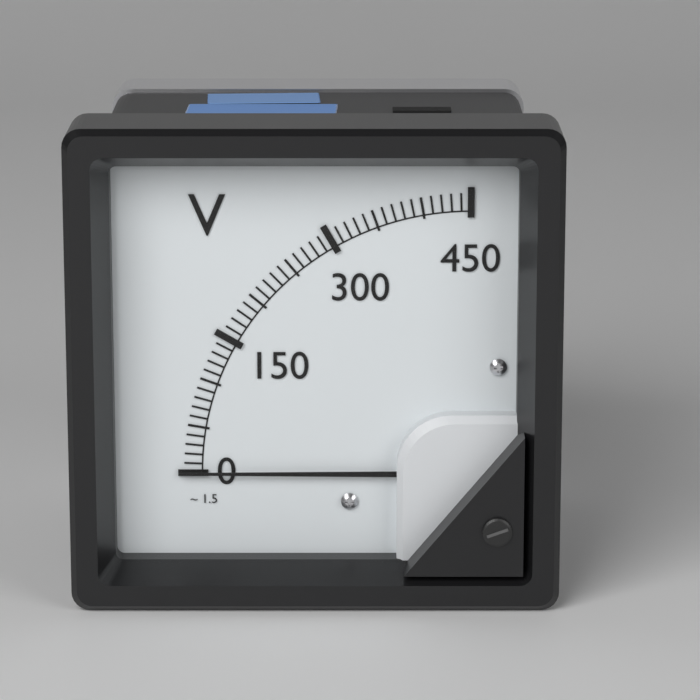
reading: 0 V
